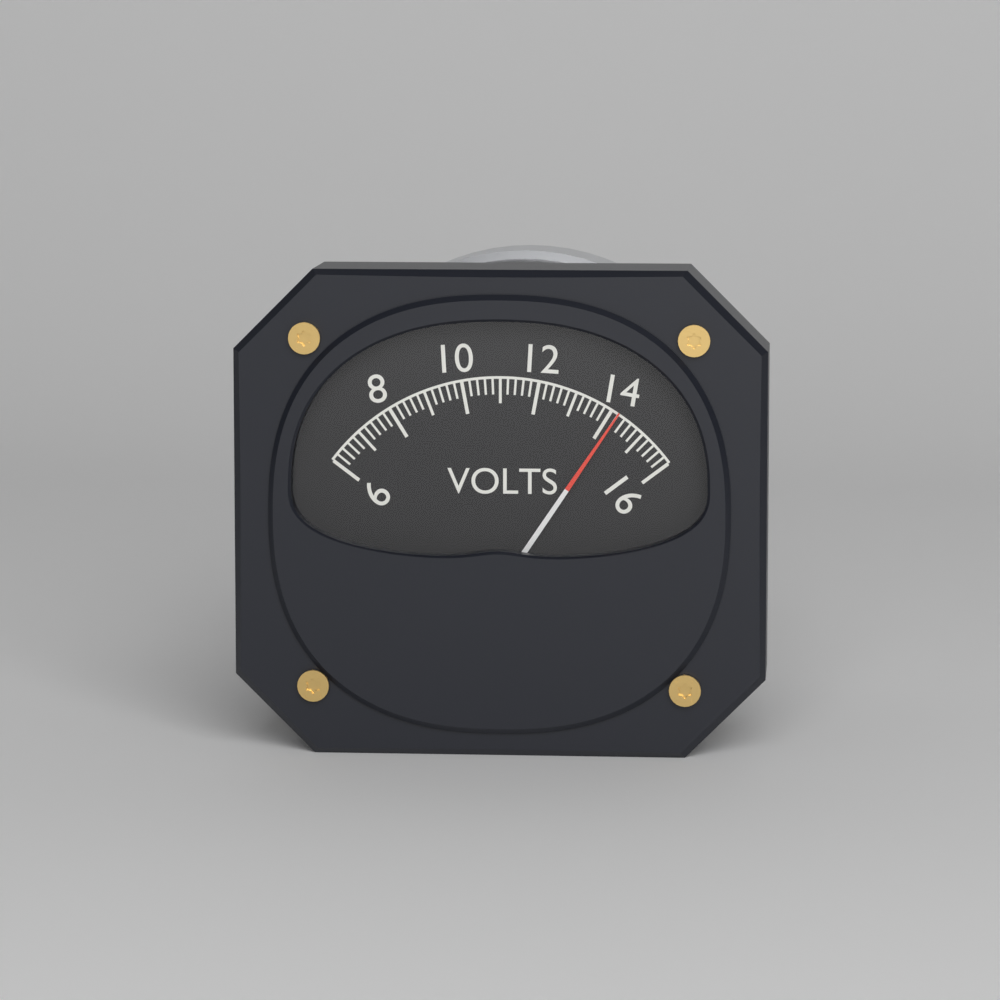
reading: 14.2 V
